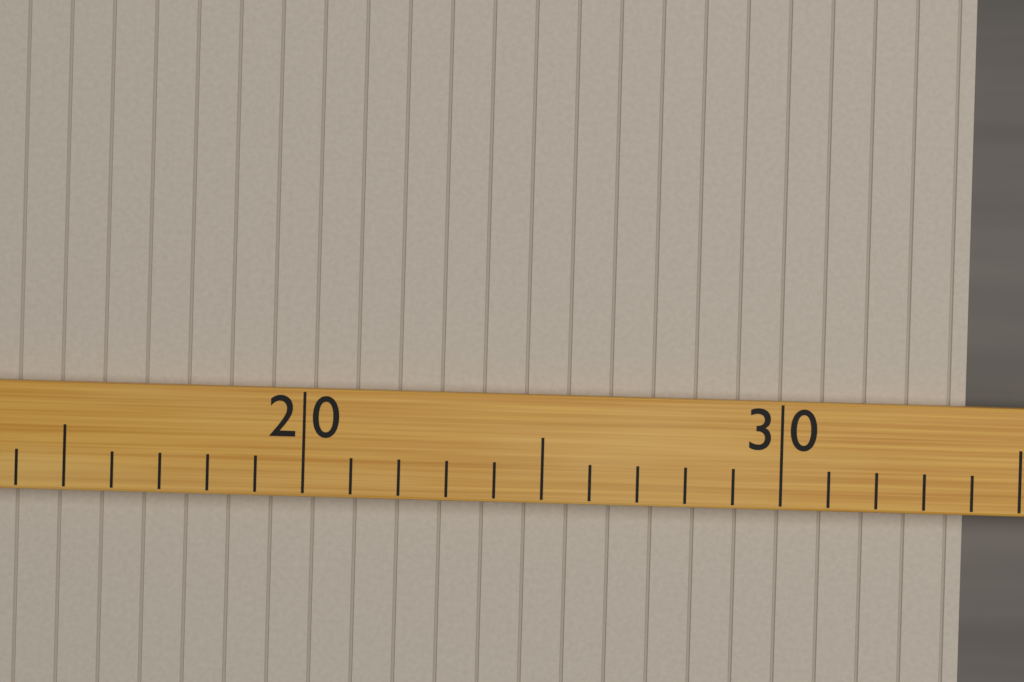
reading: 34 (no unit)
